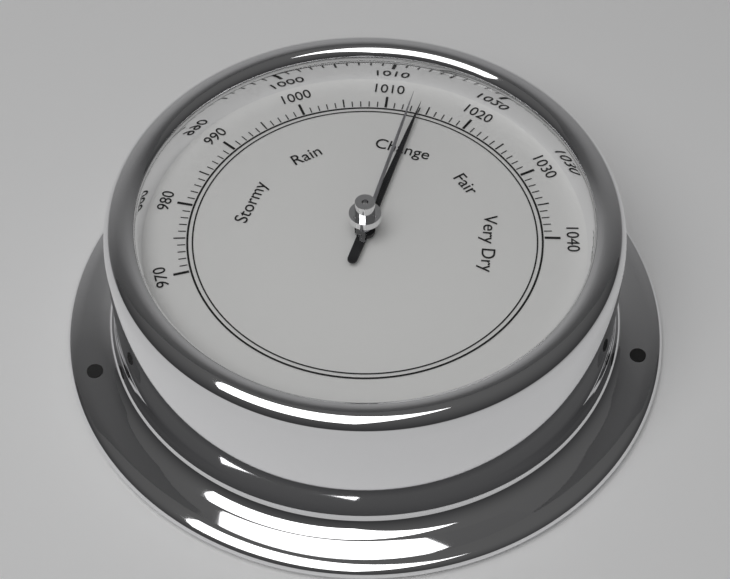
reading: 1014 (no unit)
